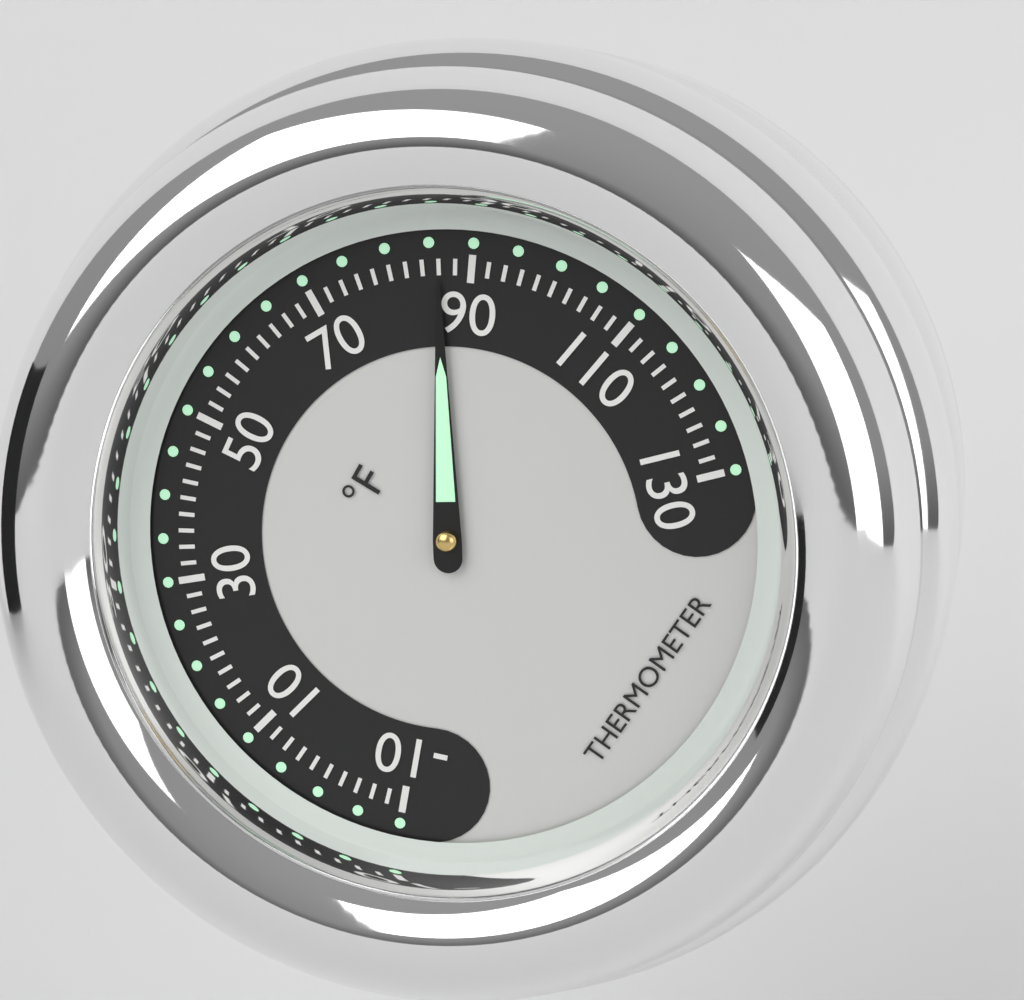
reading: 86 °F
